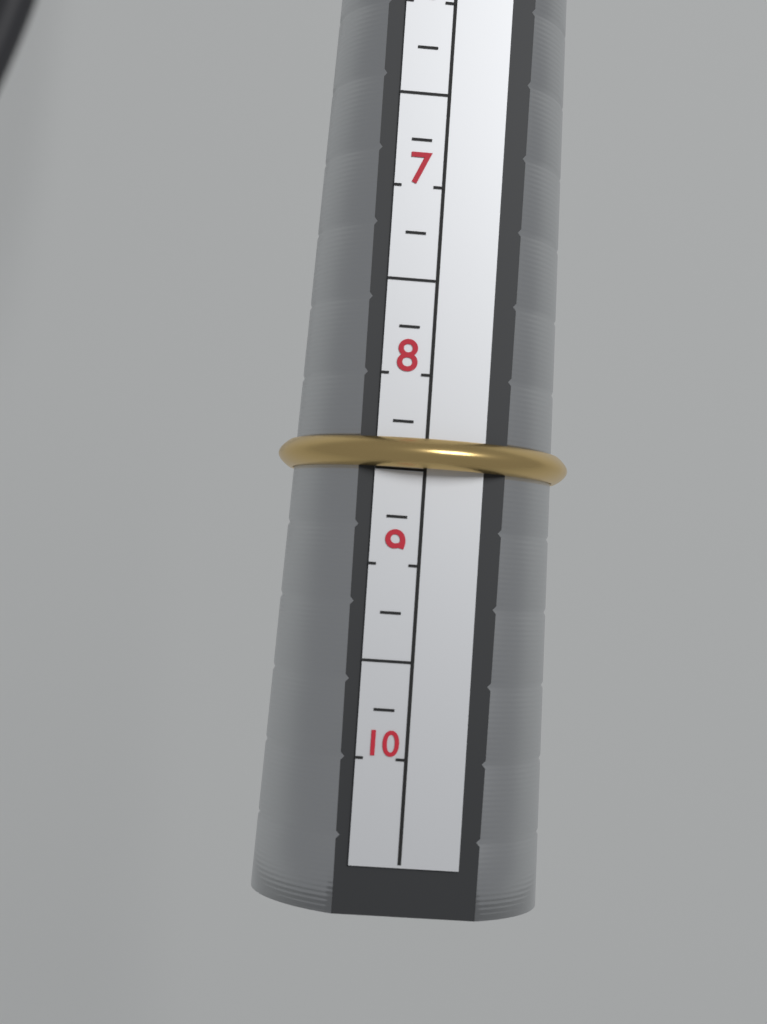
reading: 8.50 (no unit)
